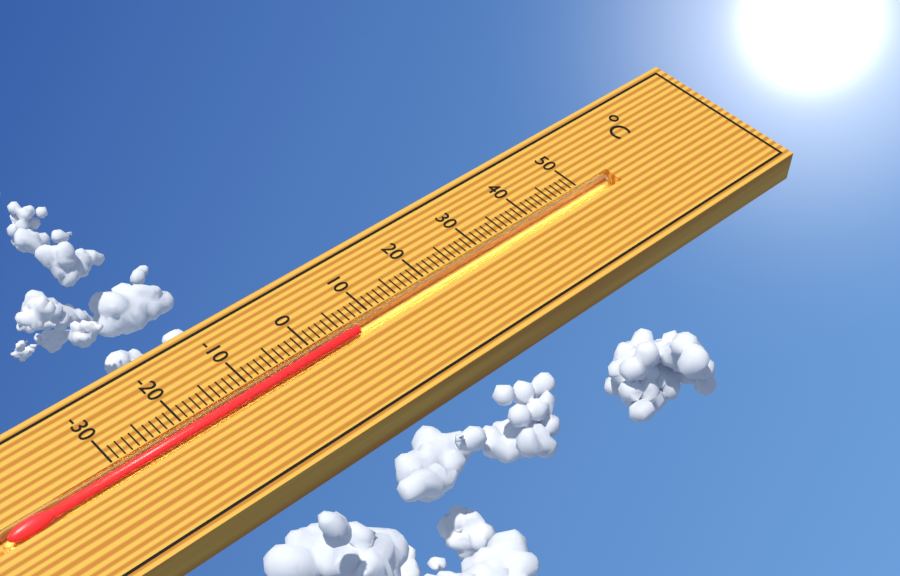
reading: 7 °C
